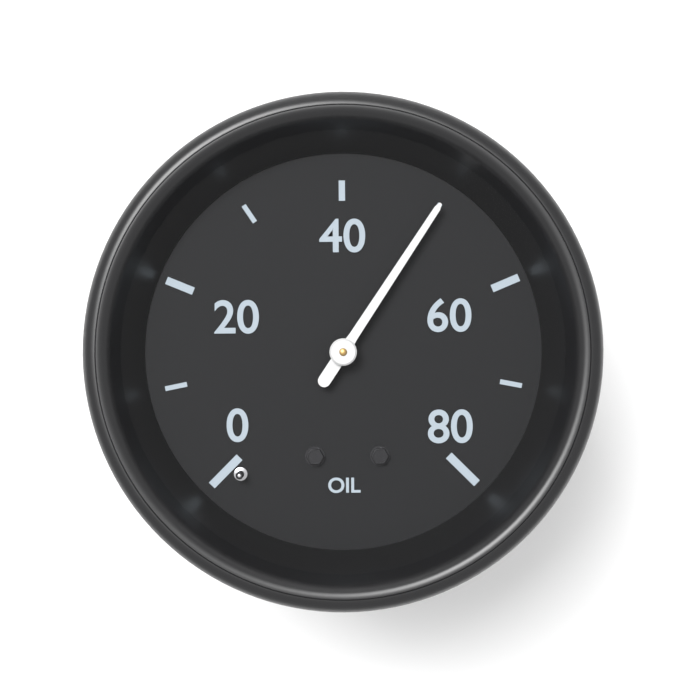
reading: 50 (no unit)
